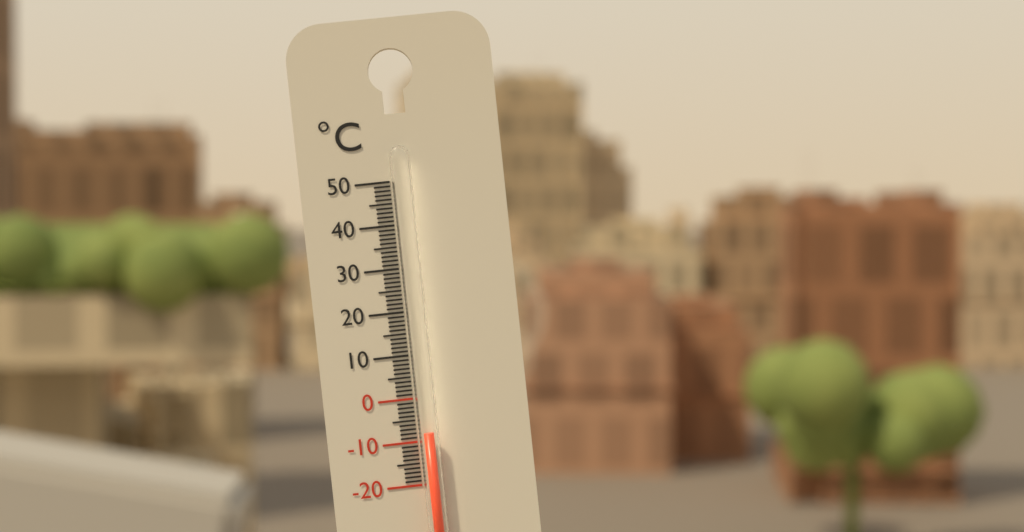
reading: -8 °C
